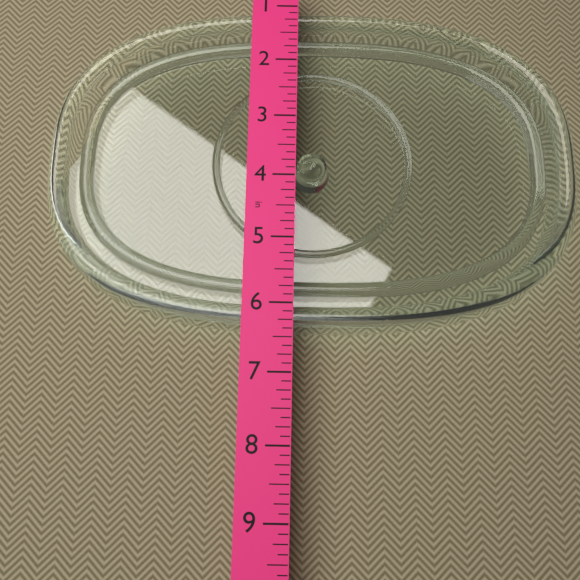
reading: 6.375 in
